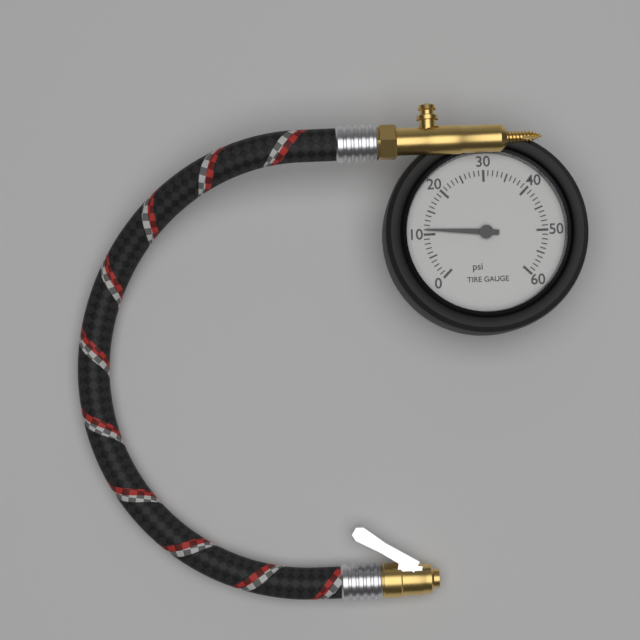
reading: 11 psi
